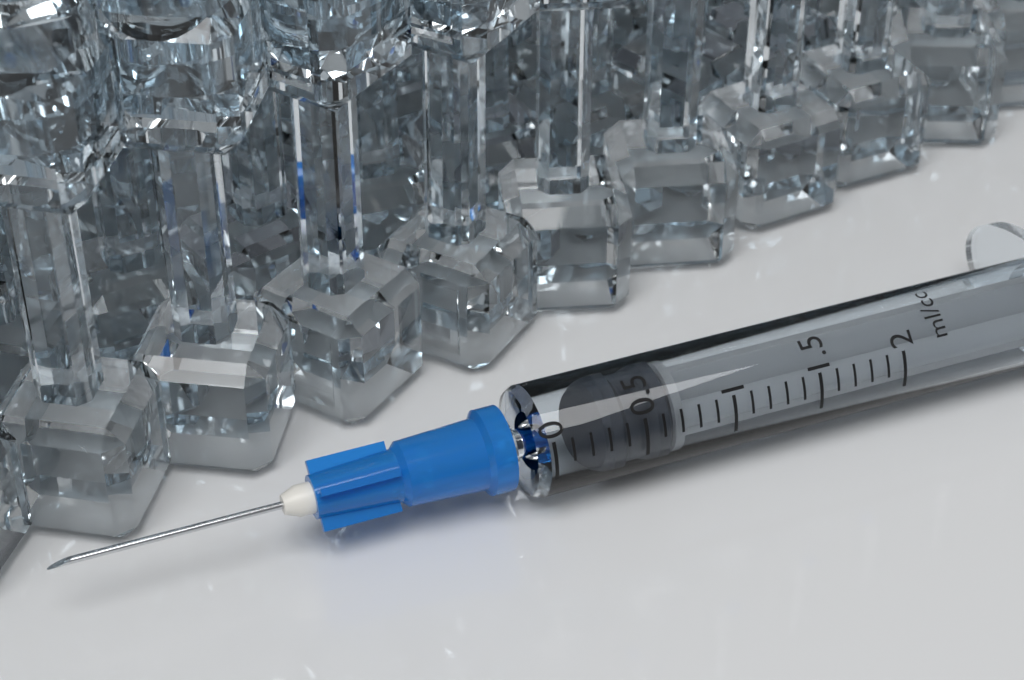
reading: 0.3 ml
